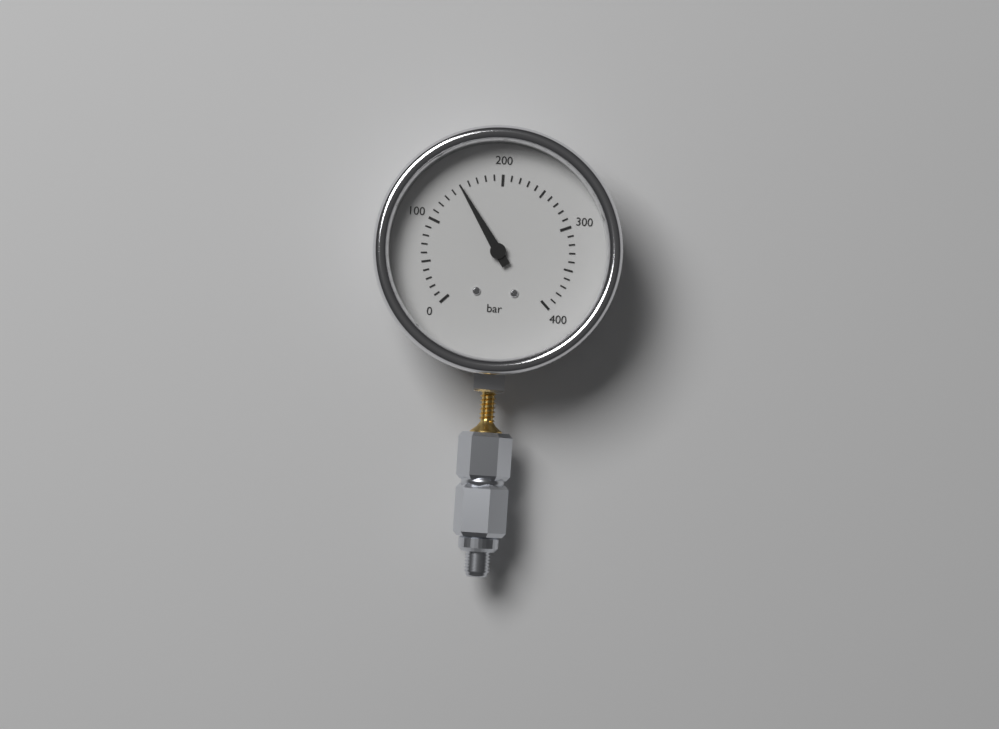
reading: 150 bar
